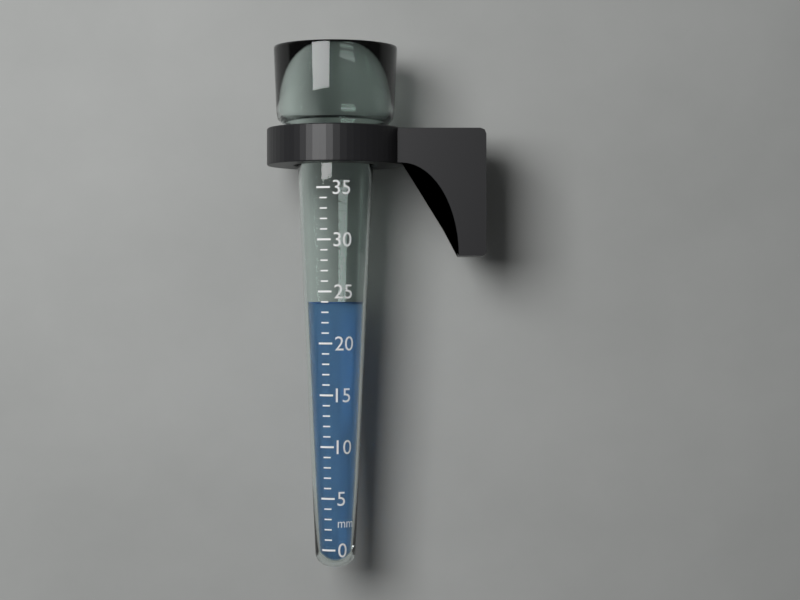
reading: 24 mm
